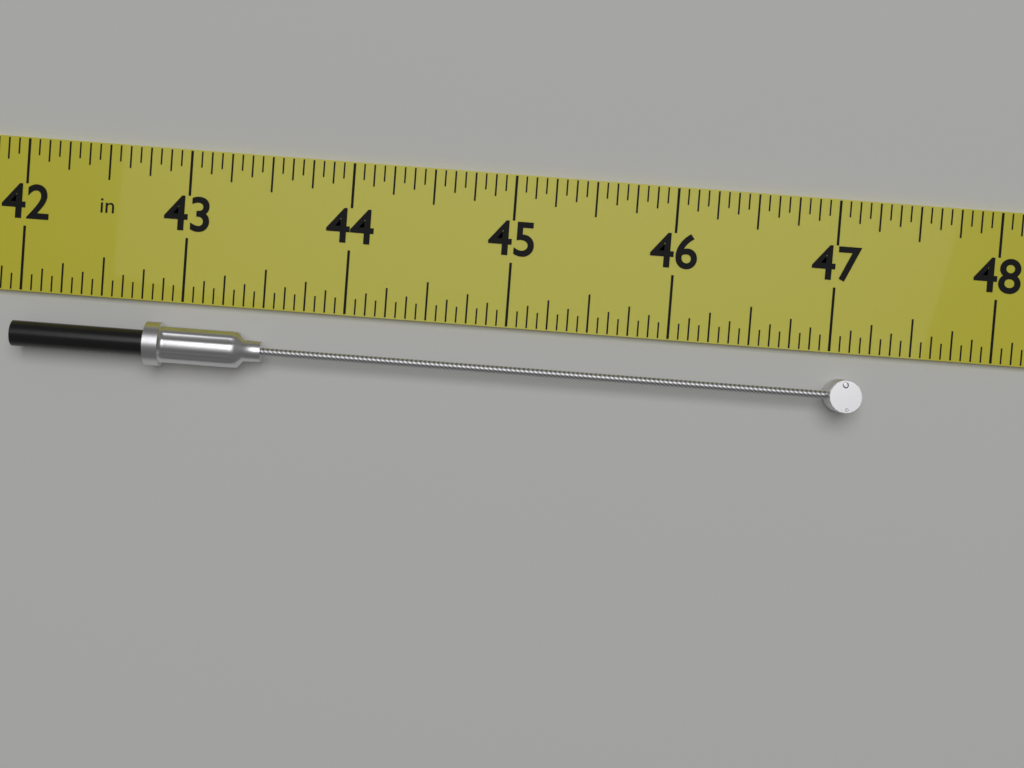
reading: 47.1875 in
